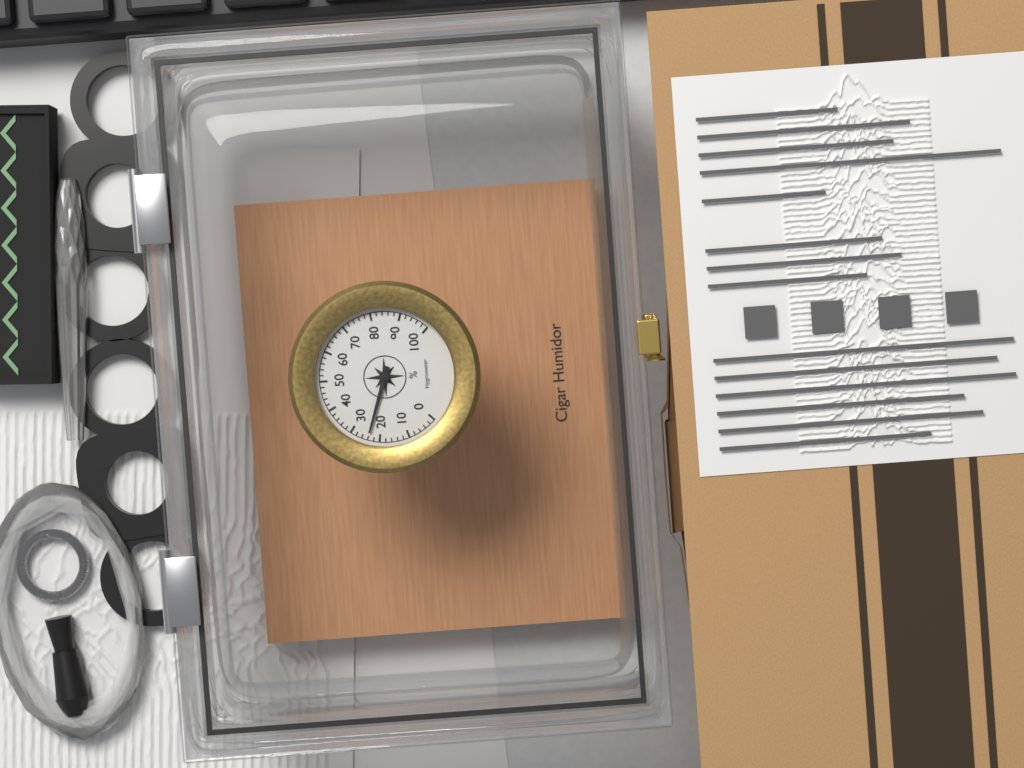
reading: 24 %
